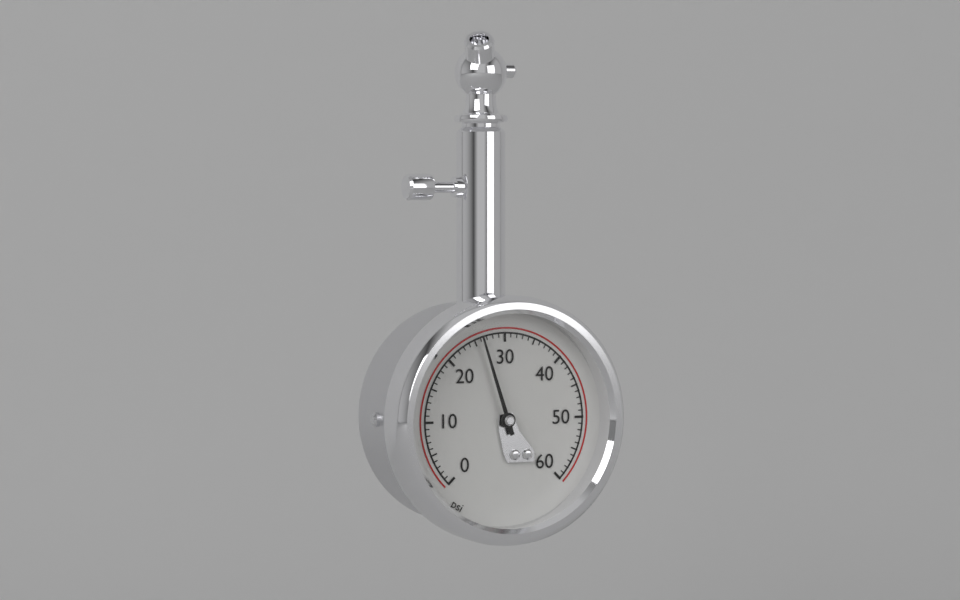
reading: 26 psi
